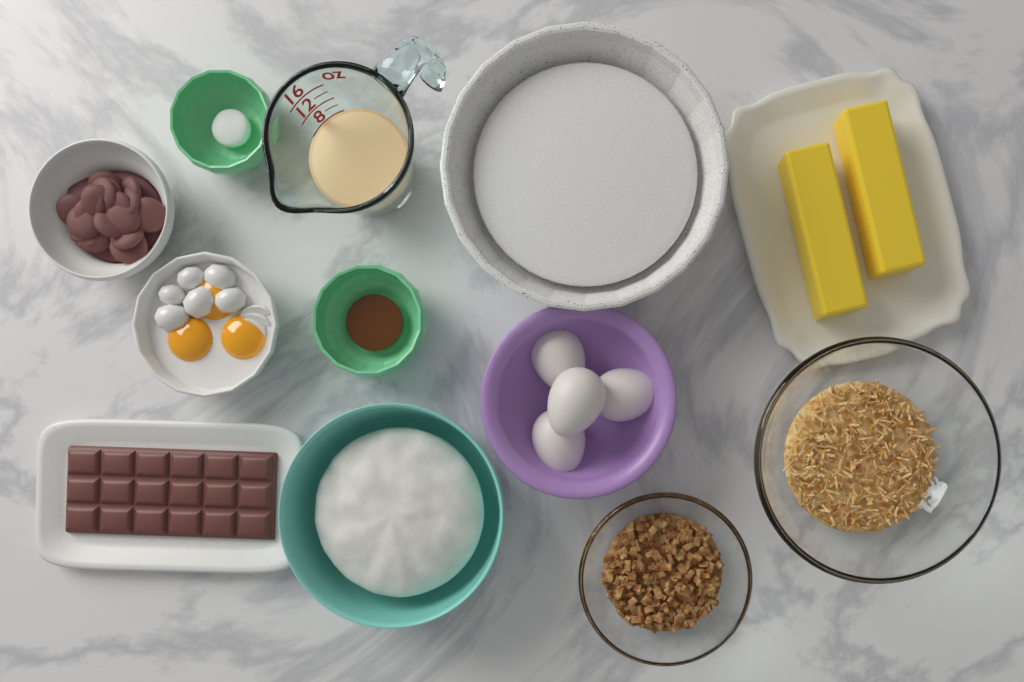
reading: 8 oz
